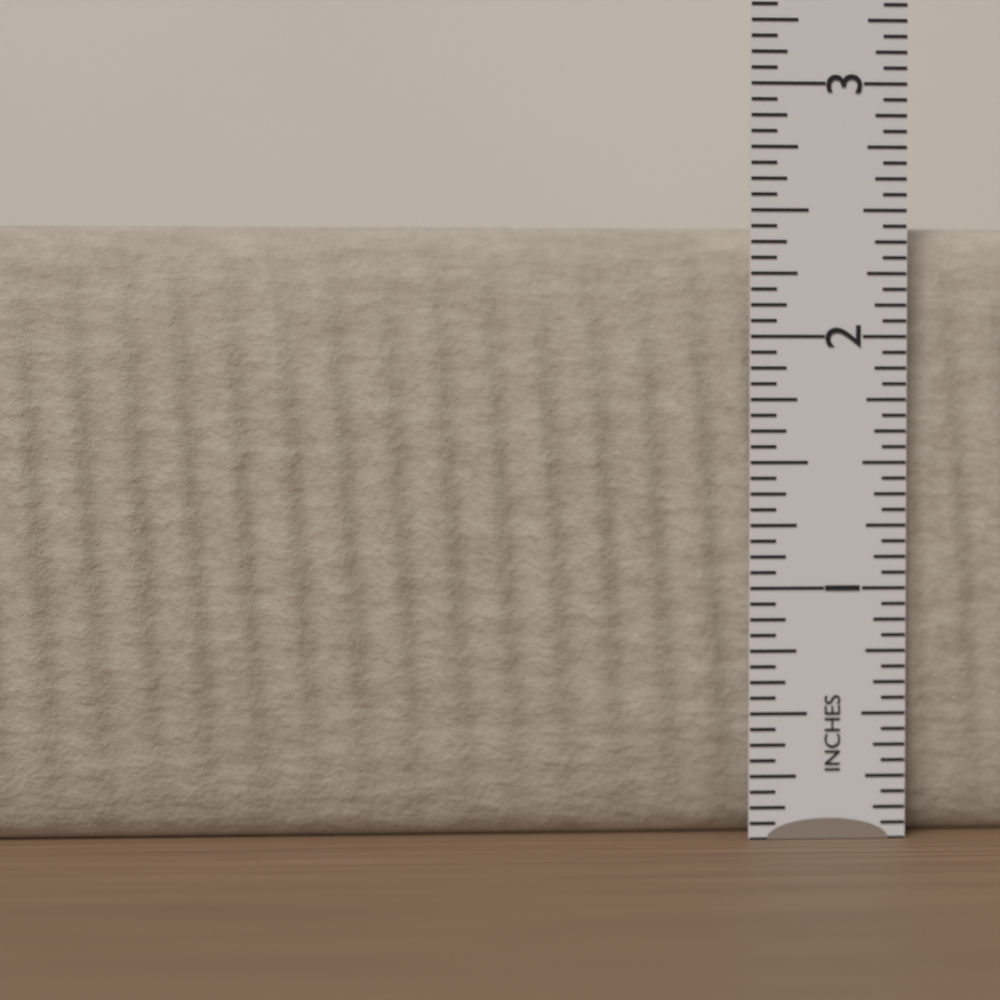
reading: 2.4375 in
